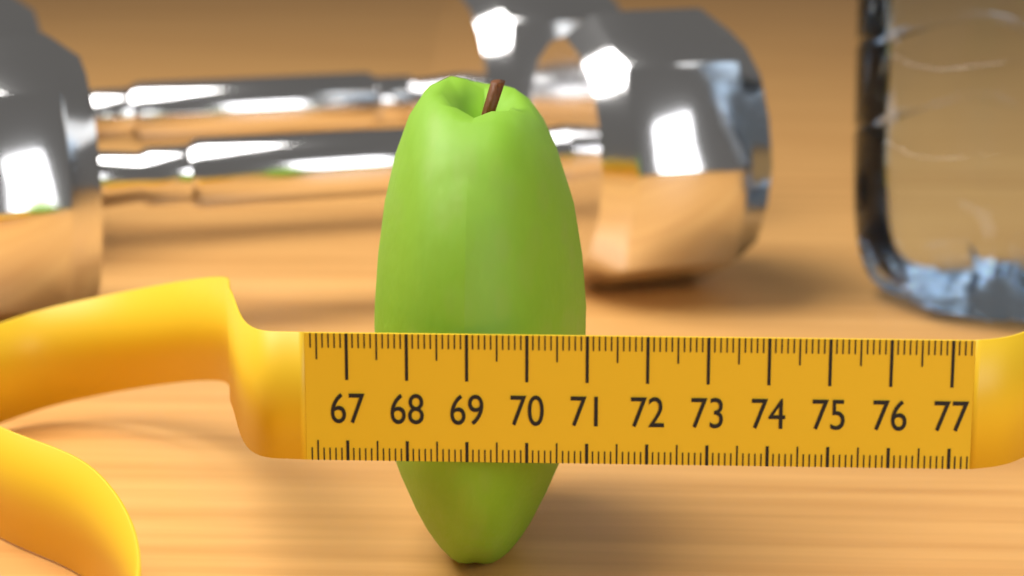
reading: 70.9 (no unit)
